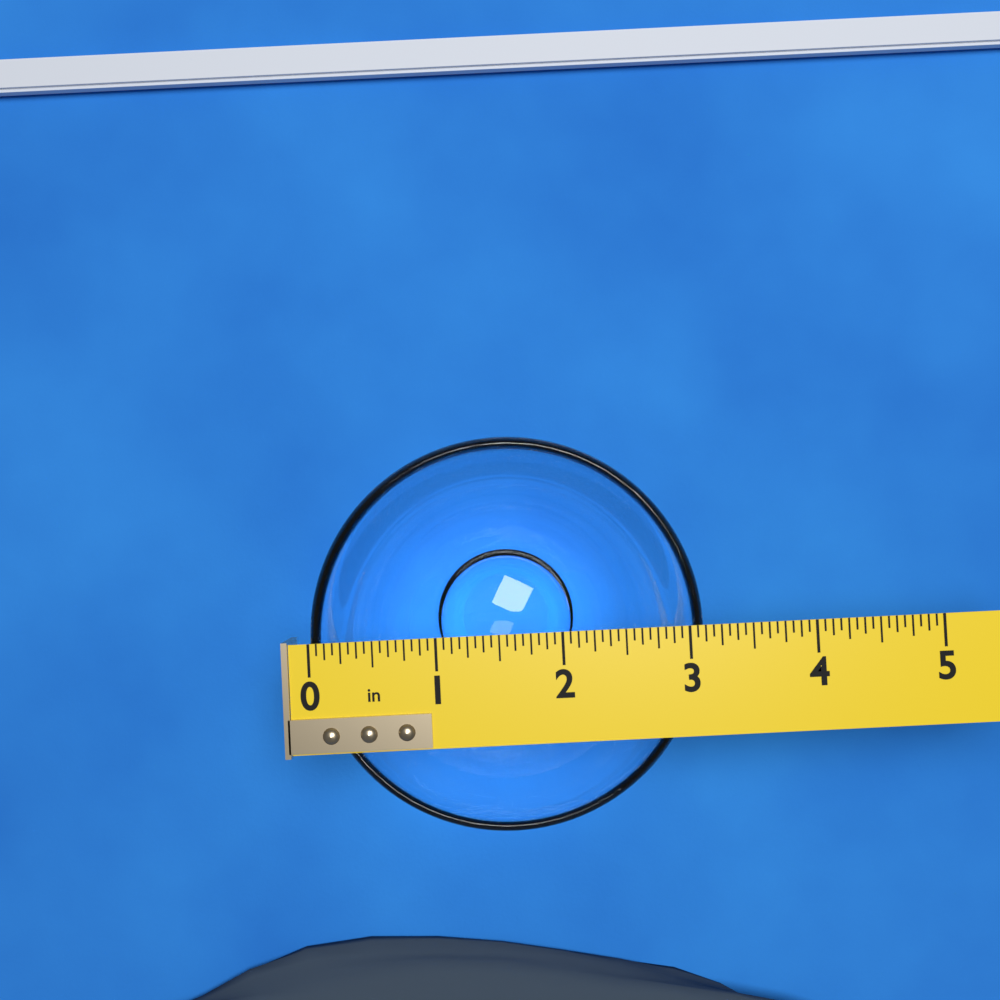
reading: 3.1250 in
